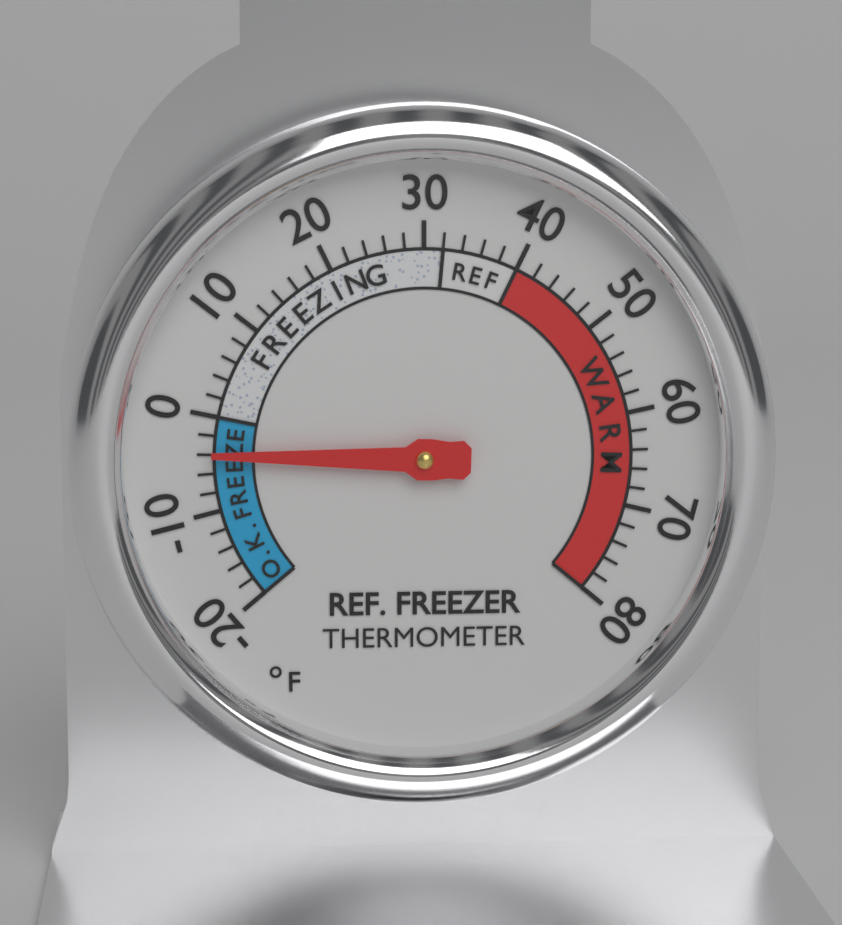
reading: -4 °F
